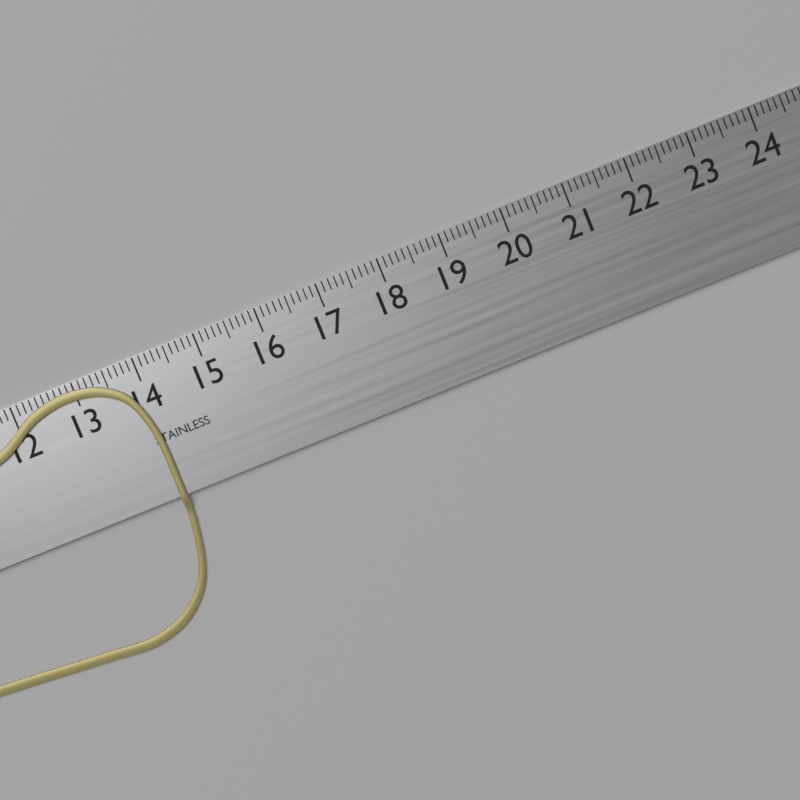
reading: 14.0 cm
